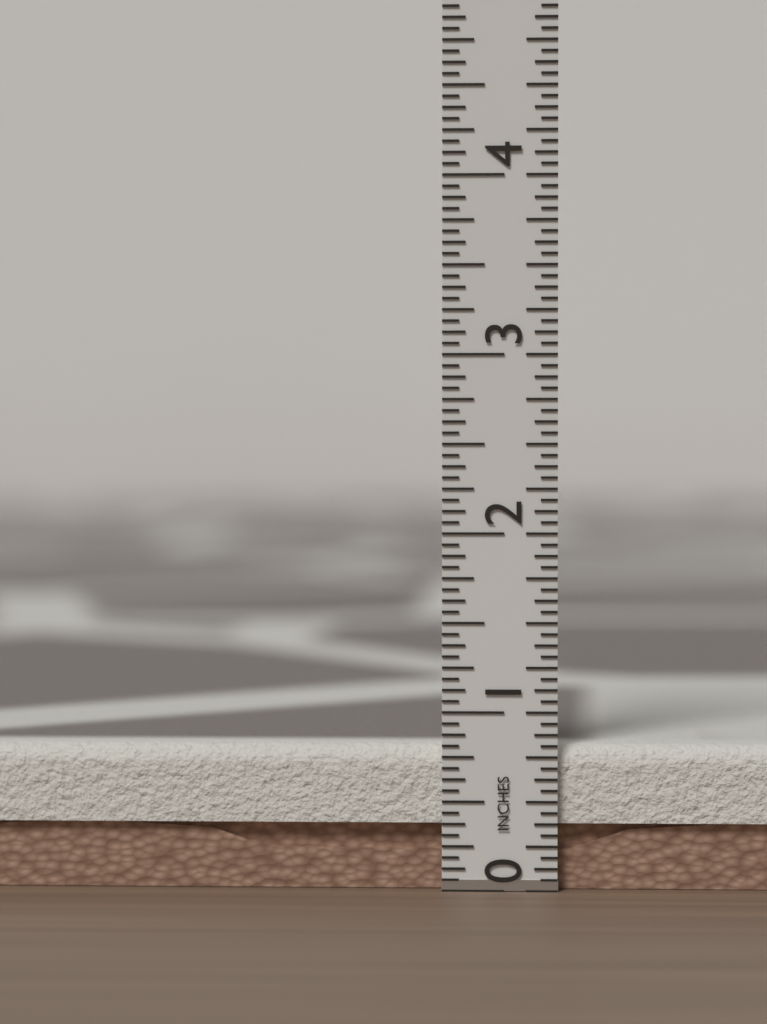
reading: 0.8125 in
